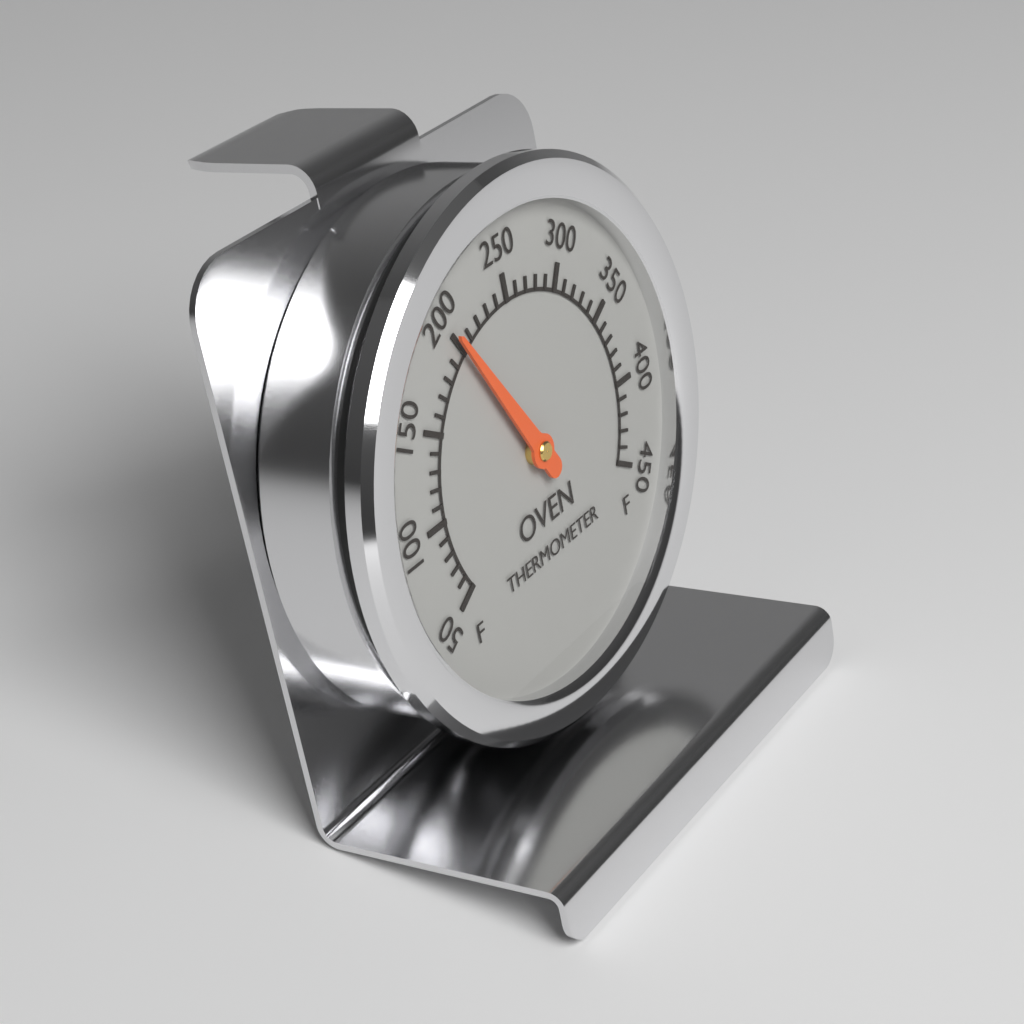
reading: 200 °F
